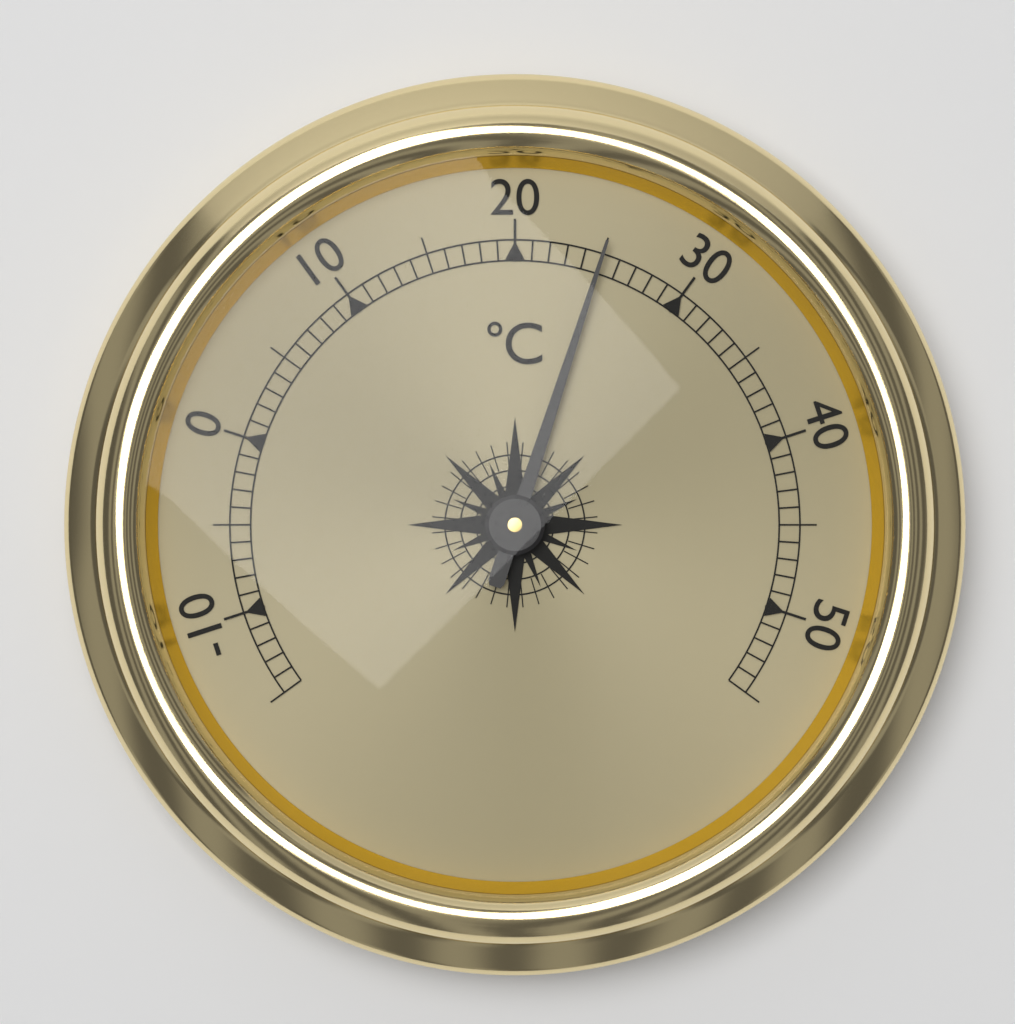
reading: 25 °C
